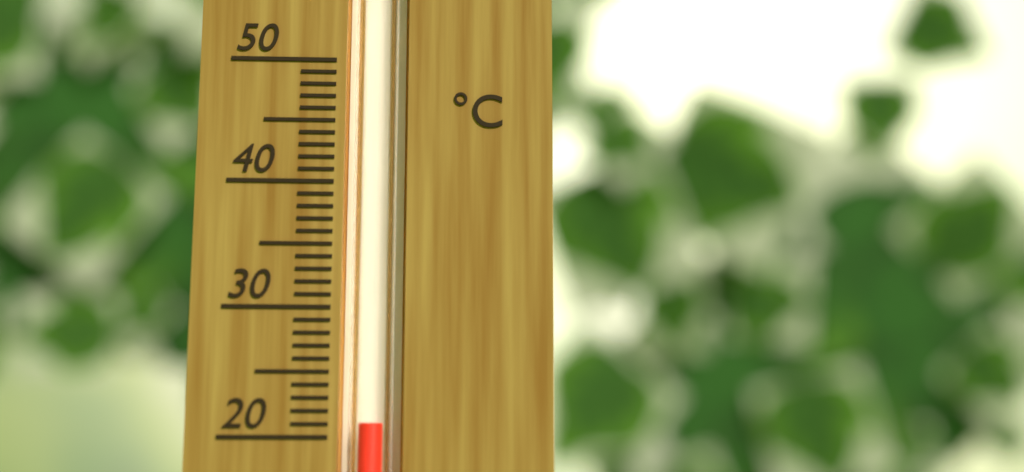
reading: 21 °C
